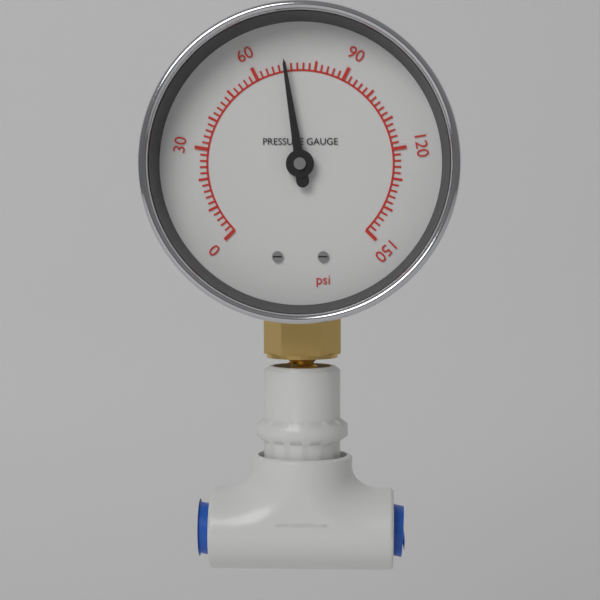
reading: 70 psi
